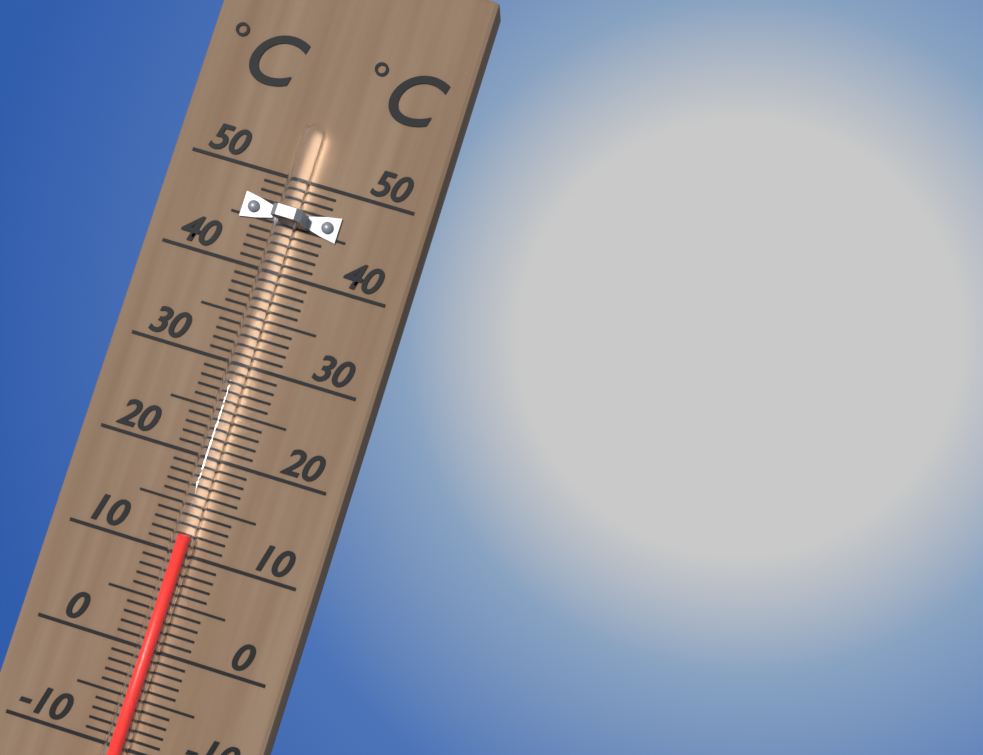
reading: 12 °C
